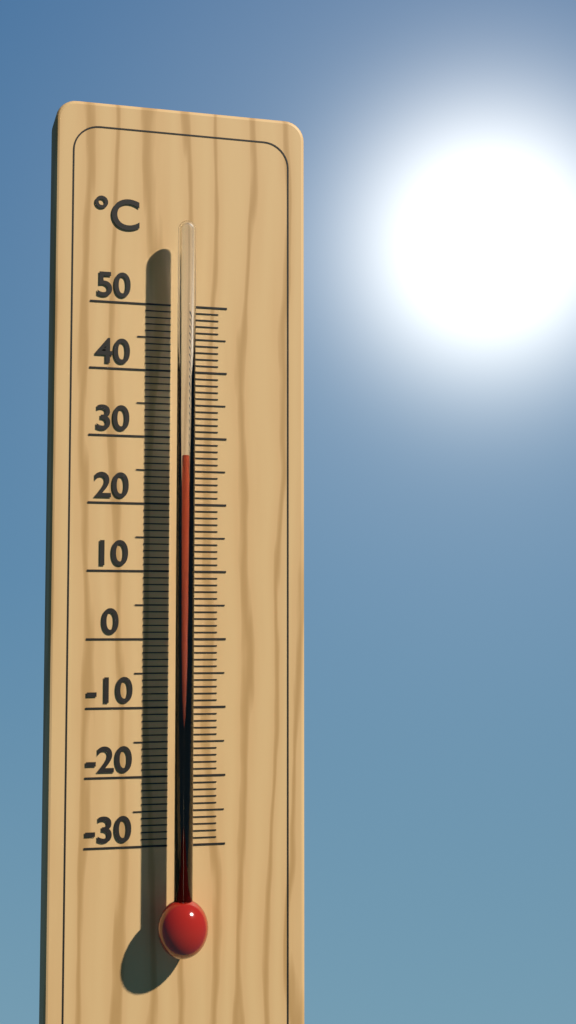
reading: 27 °C
